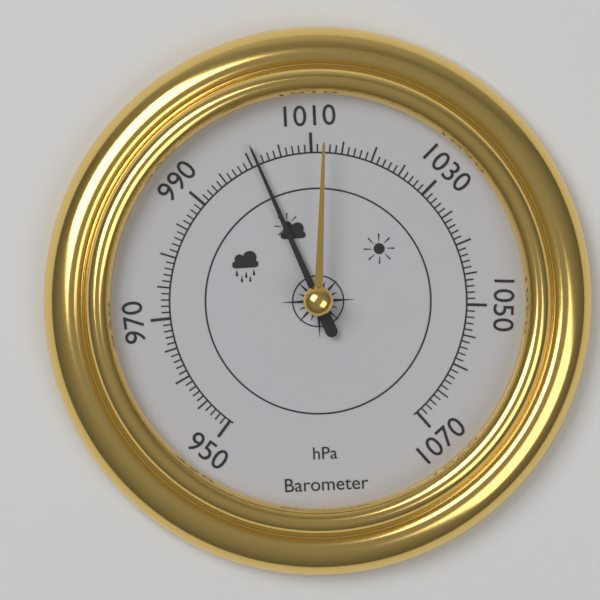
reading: 1001 hPa
